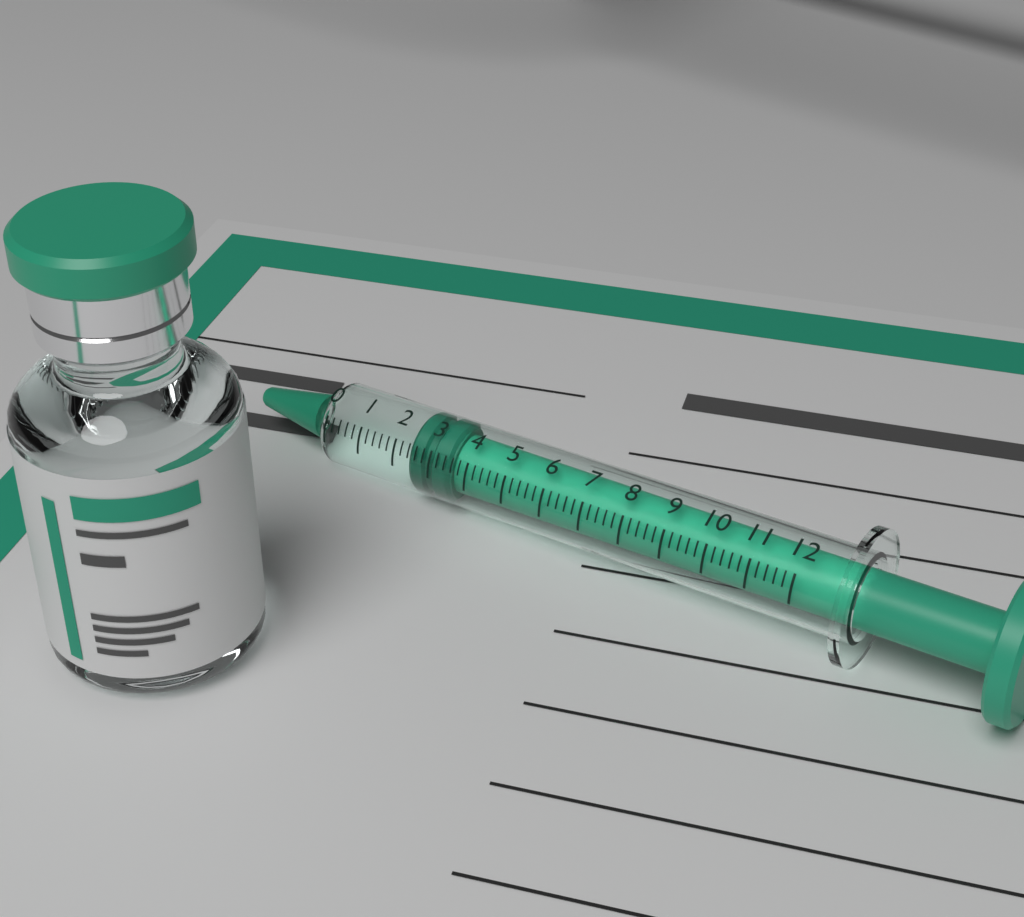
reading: 2.4 (no unit)
